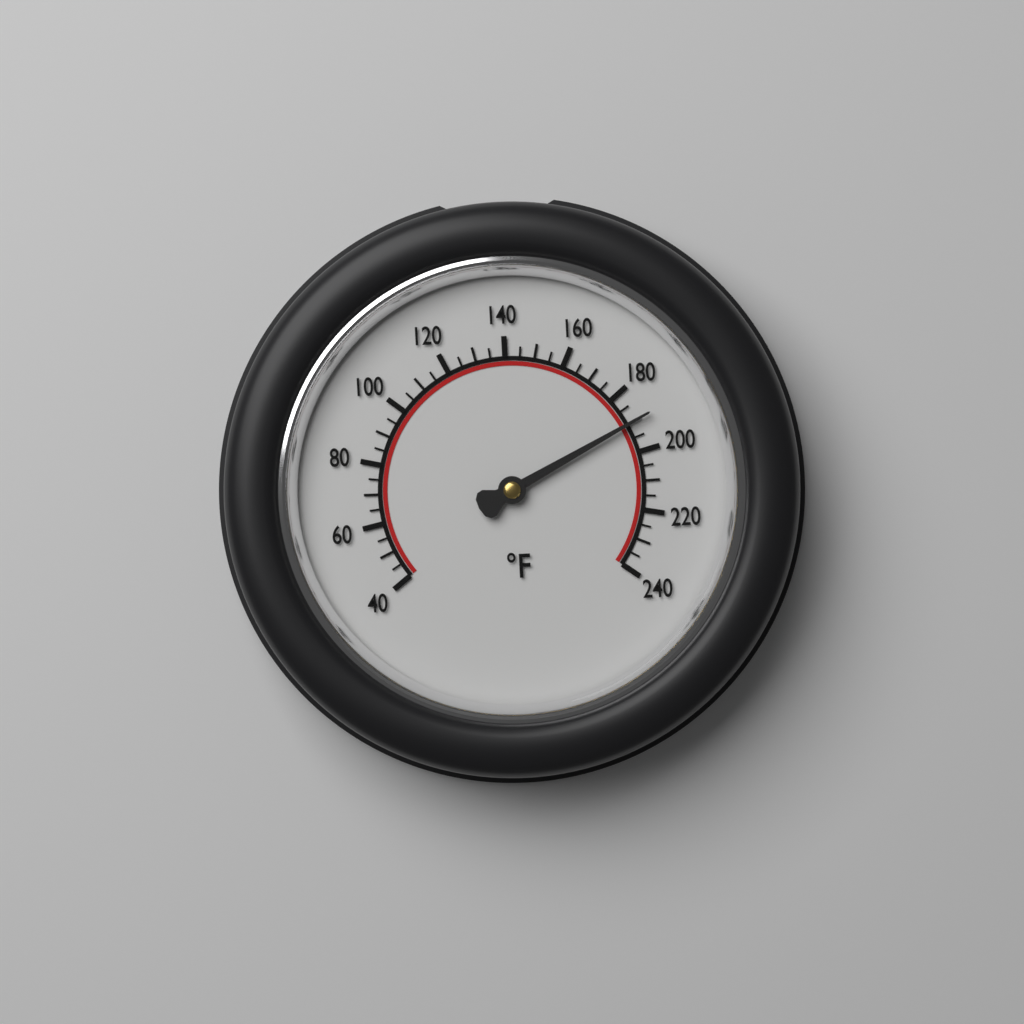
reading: 190 °F
